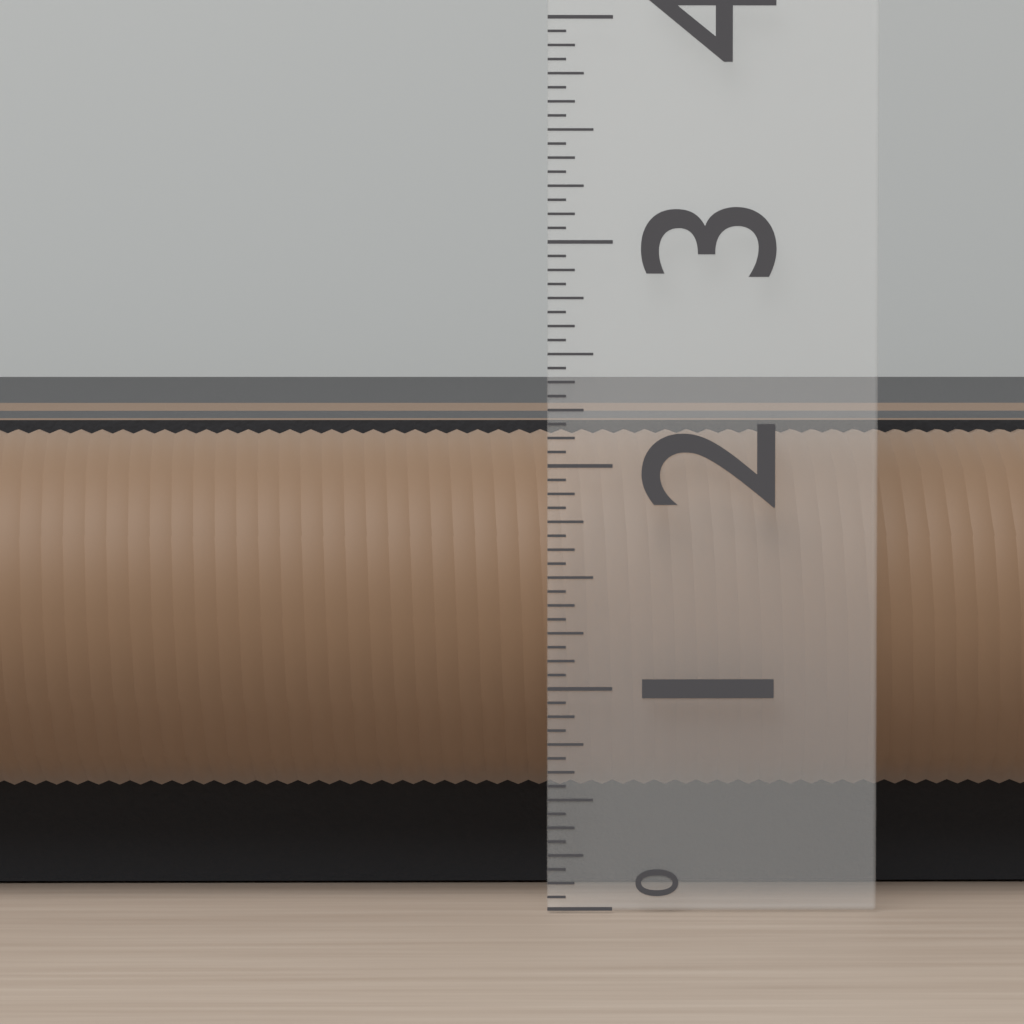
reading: 2.1875 (no unit)
